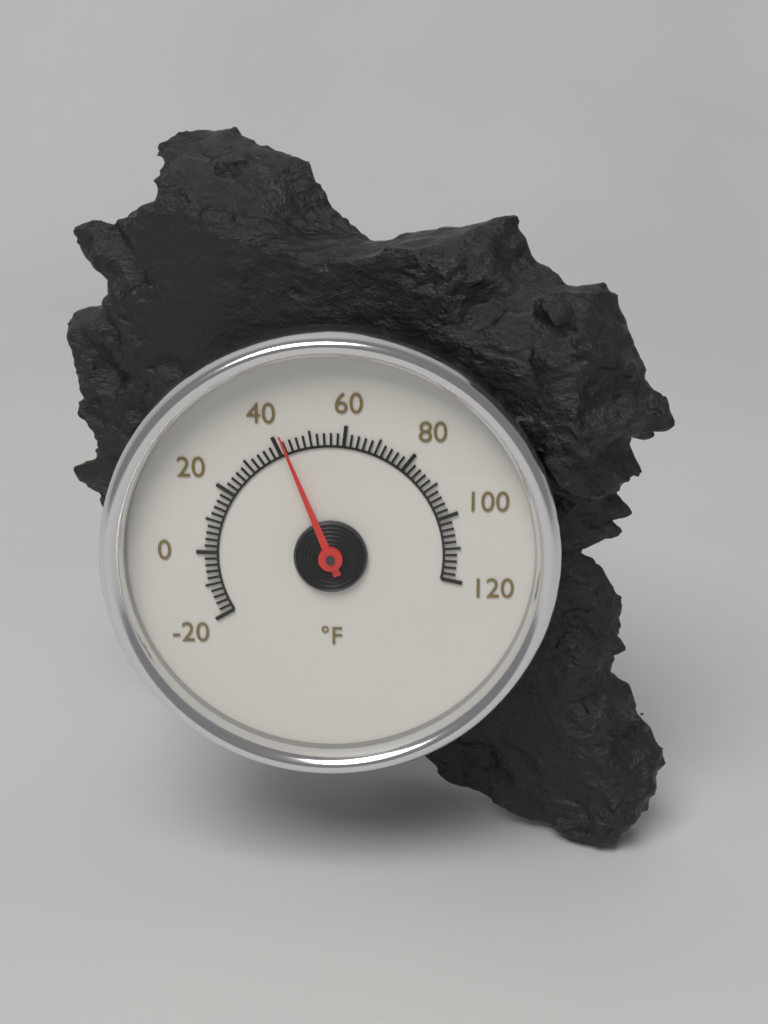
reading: 42 °F
